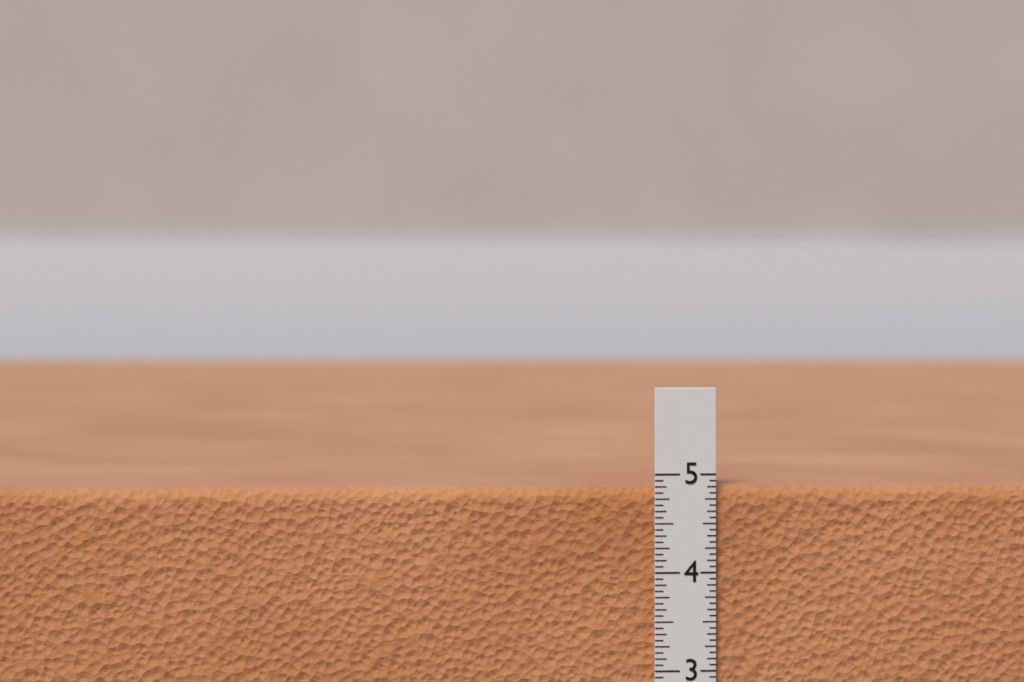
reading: 4.8750 in
